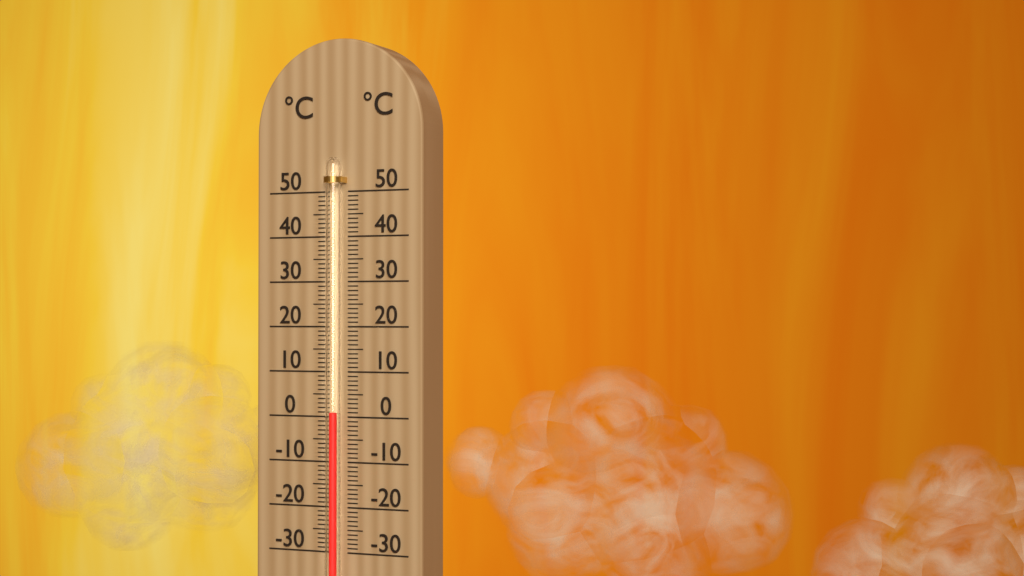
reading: 1 °C
